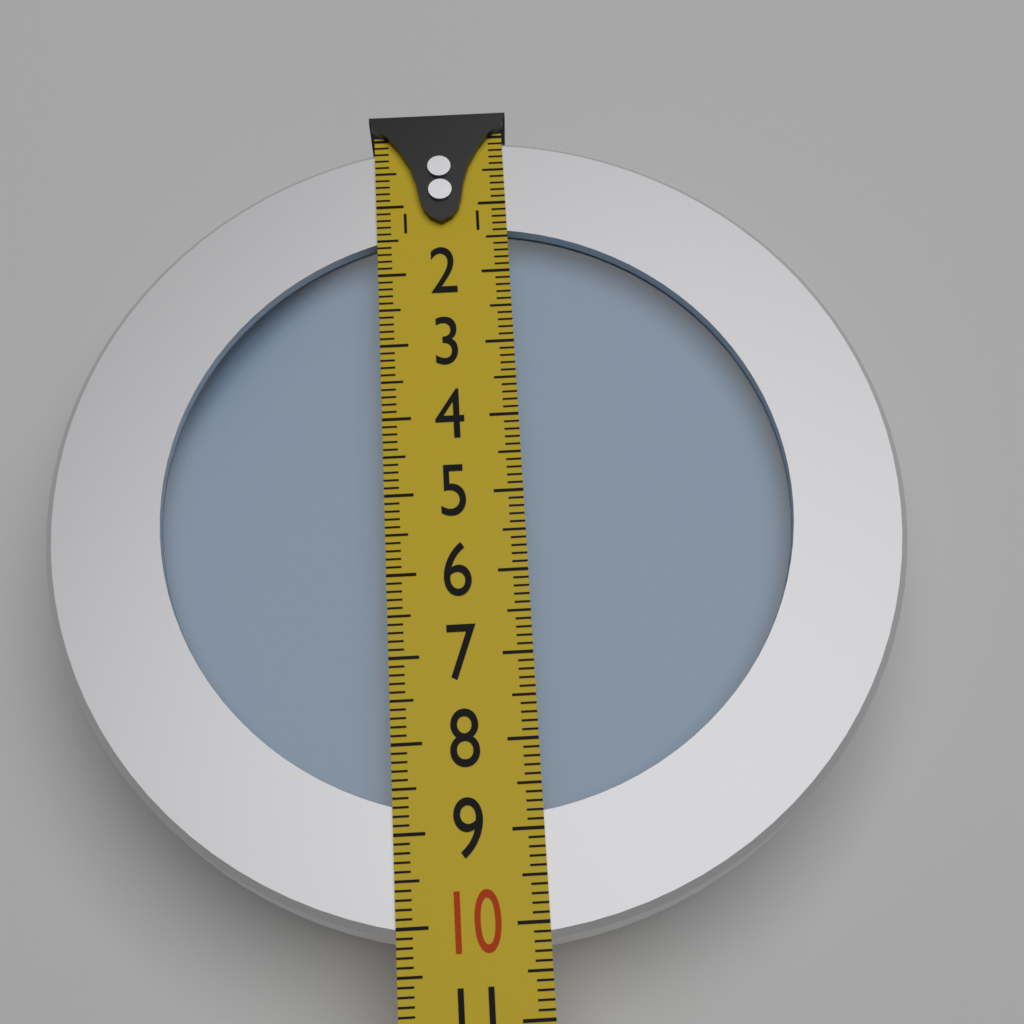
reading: 10.2 (no unit)
